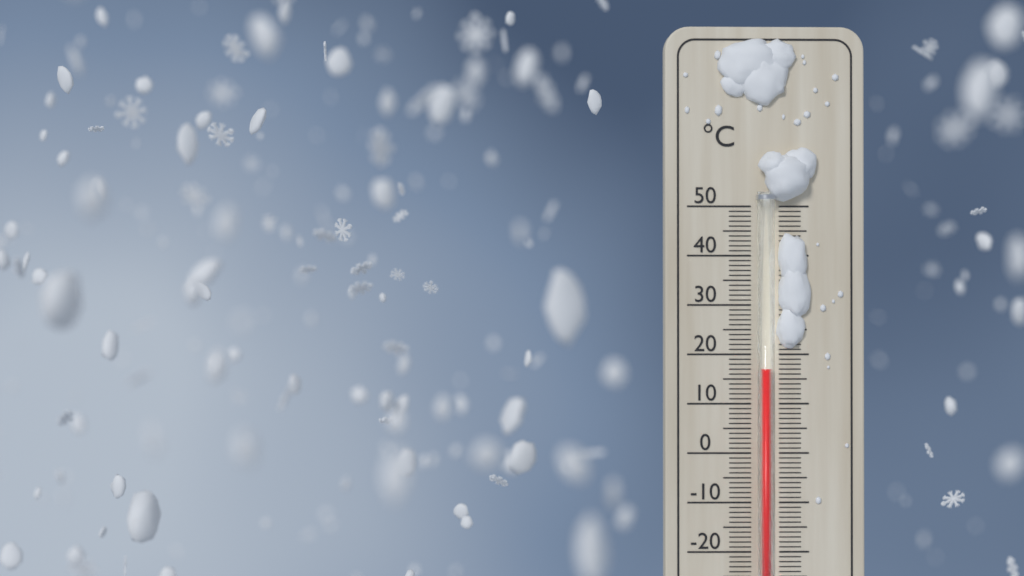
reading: 17 °C
